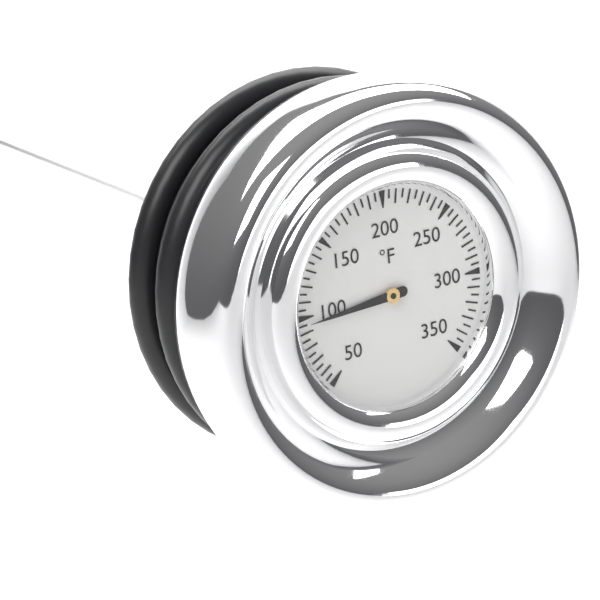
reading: 95 °F
